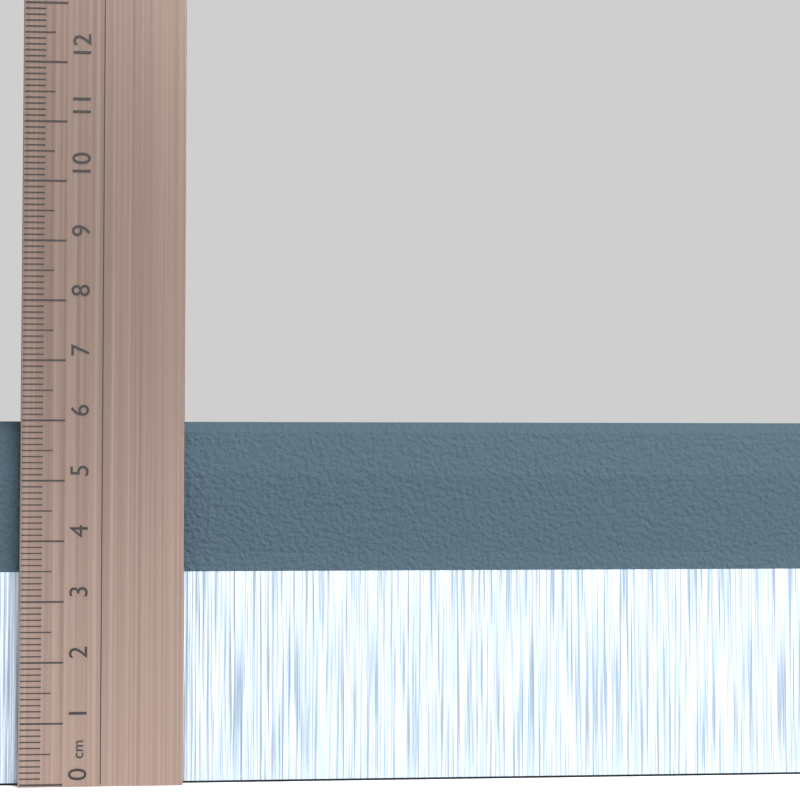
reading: 6.0 cm
